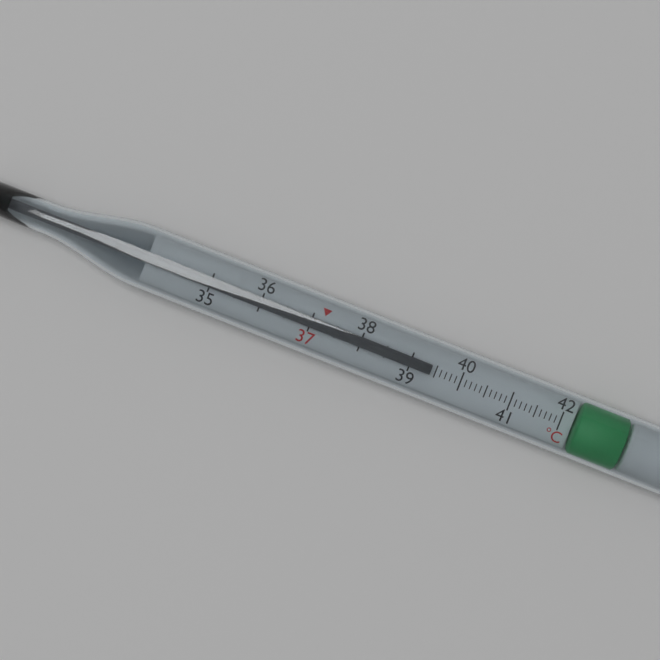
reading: 39.4 °C
